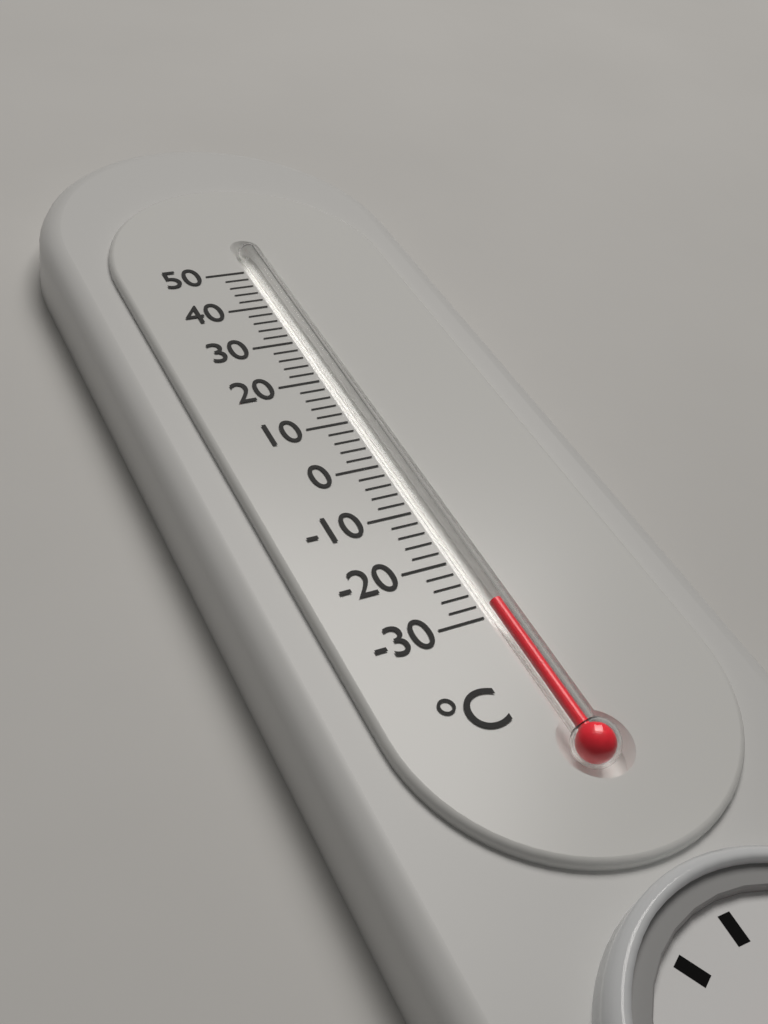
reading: -28 °C
